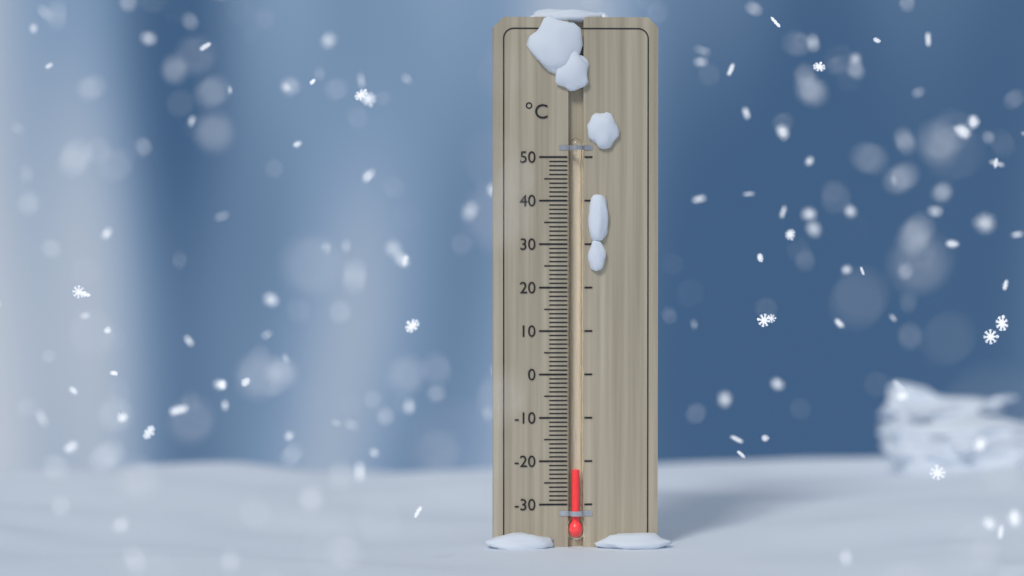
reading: -22 °C
